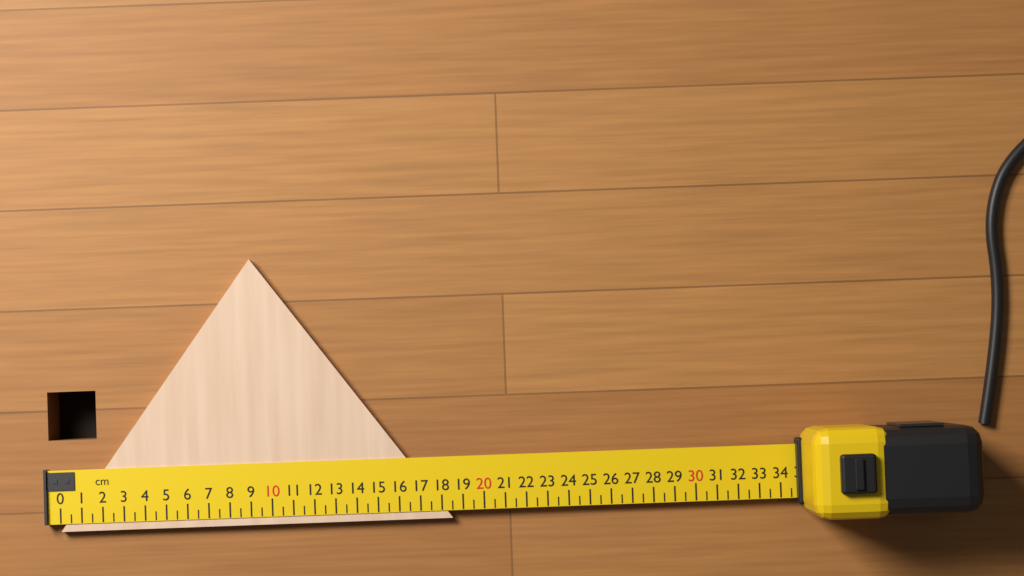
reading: 18.5 cm
